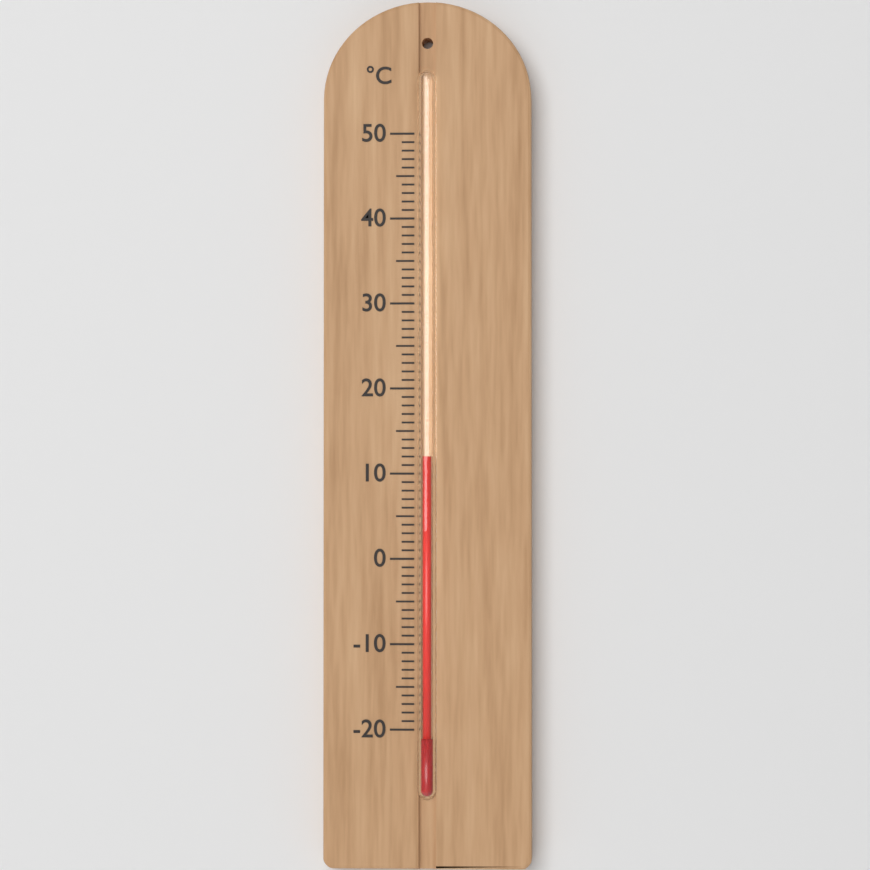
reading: 12 °C
